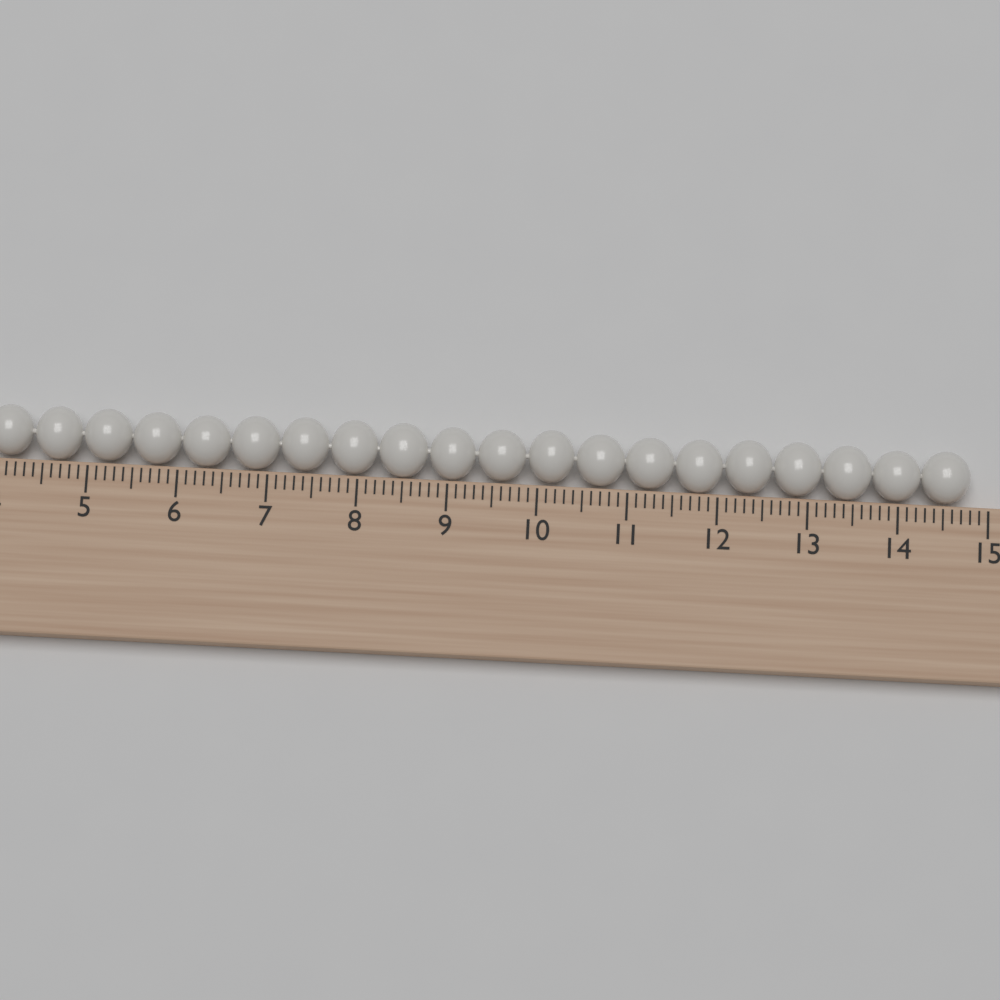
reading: 14.8 cm
